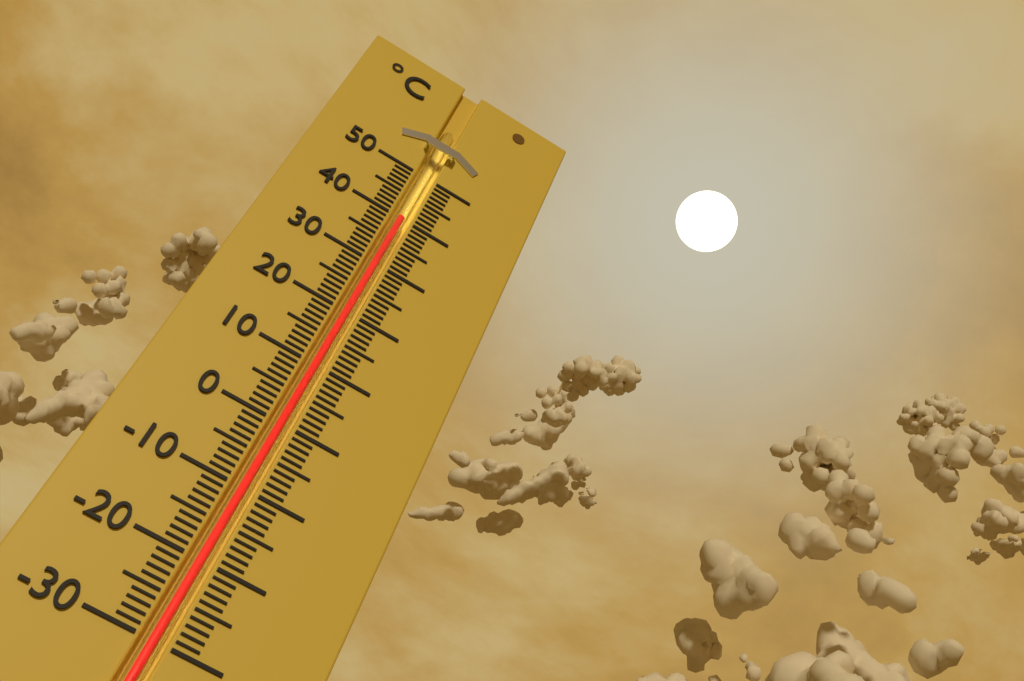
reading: 40 °C
